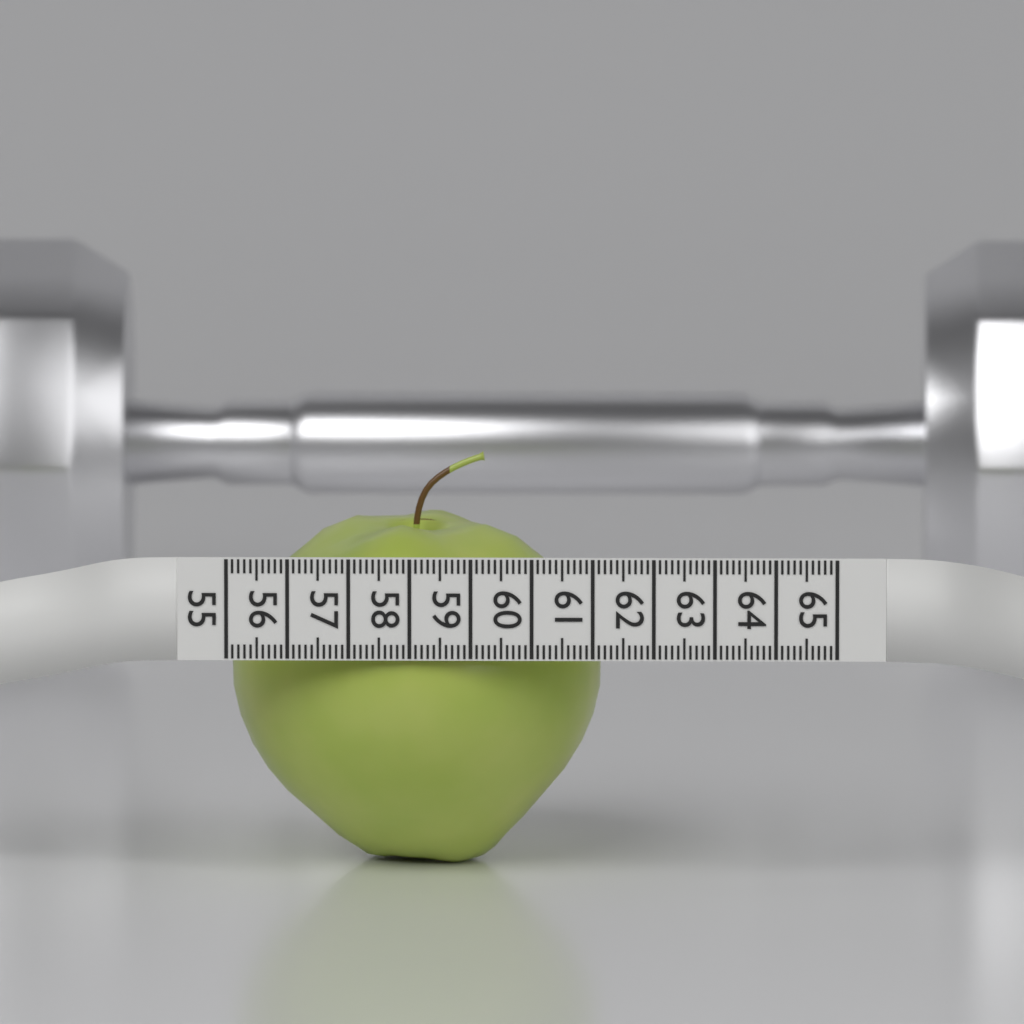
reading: 61.1 (no unit)
